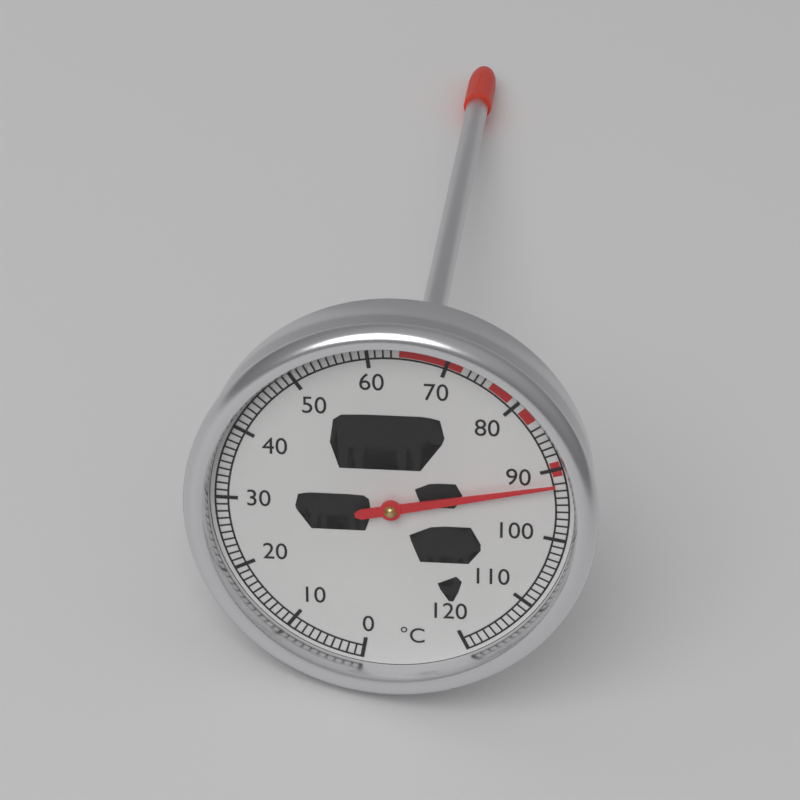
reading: 92 °C
